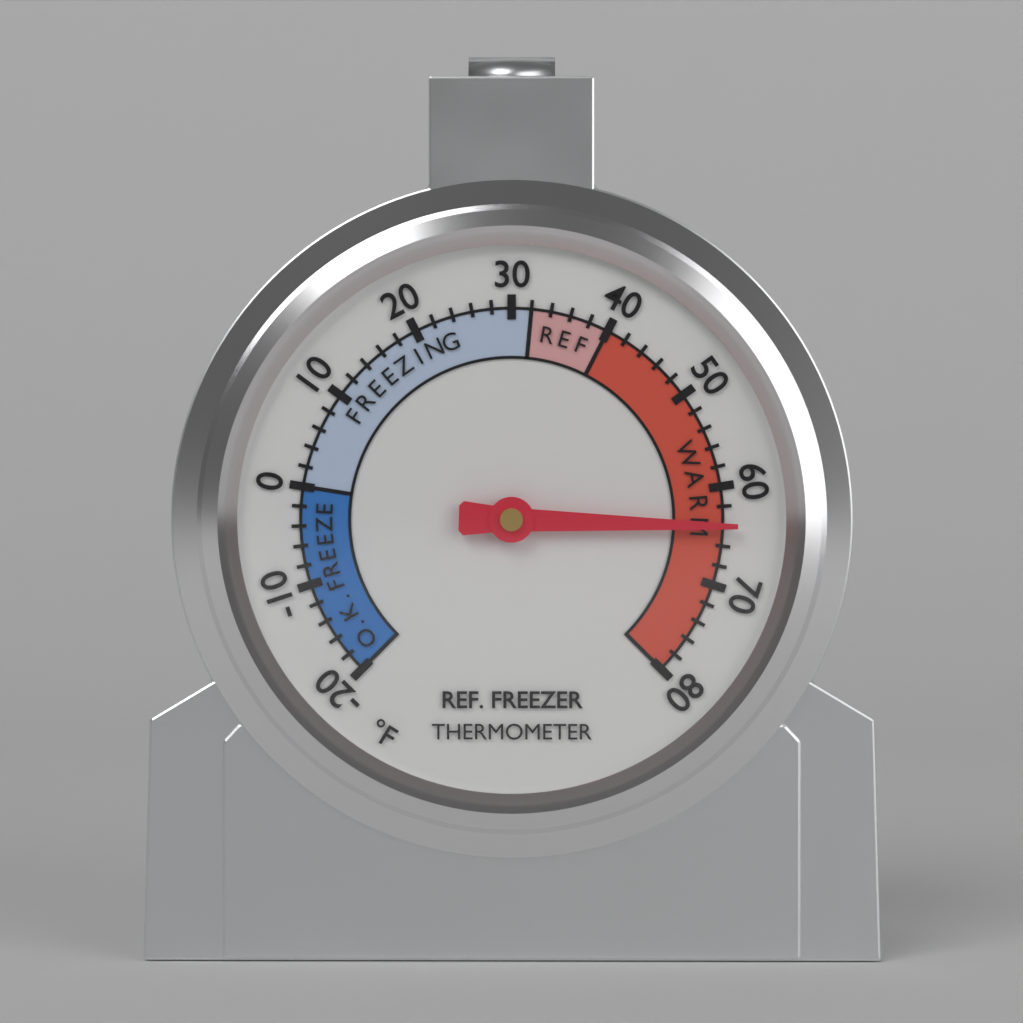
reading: 64 °F
